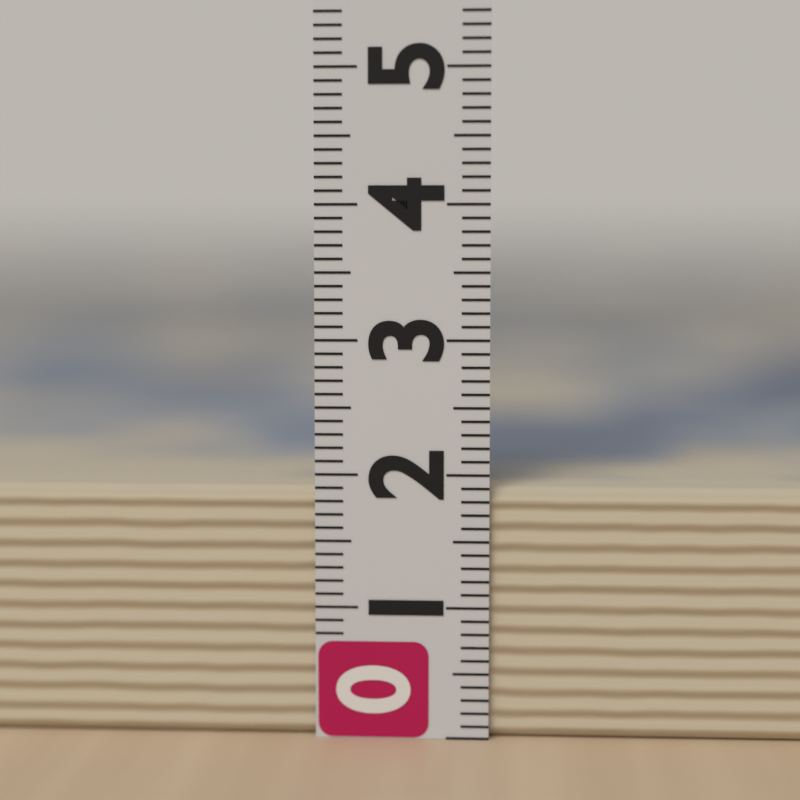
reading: 1.9 (no unit)
